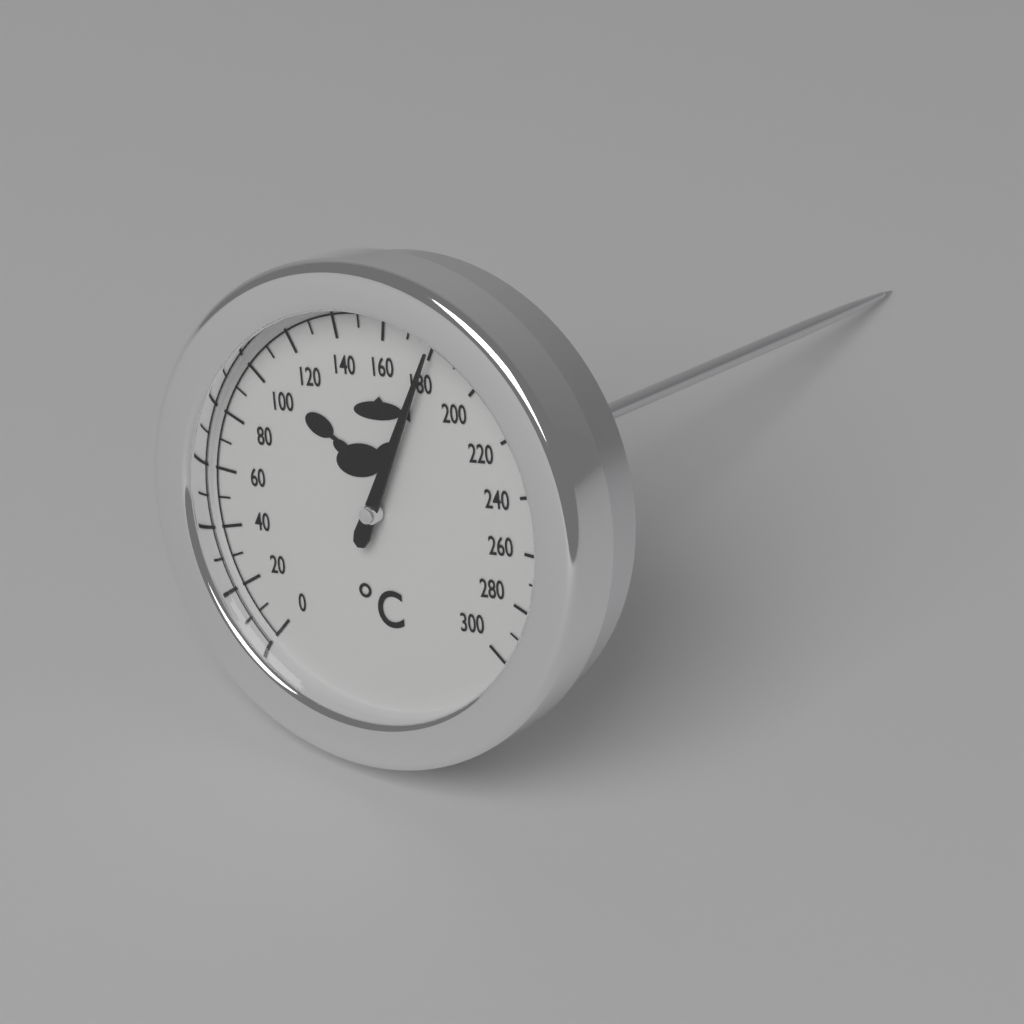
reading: 180 °C
